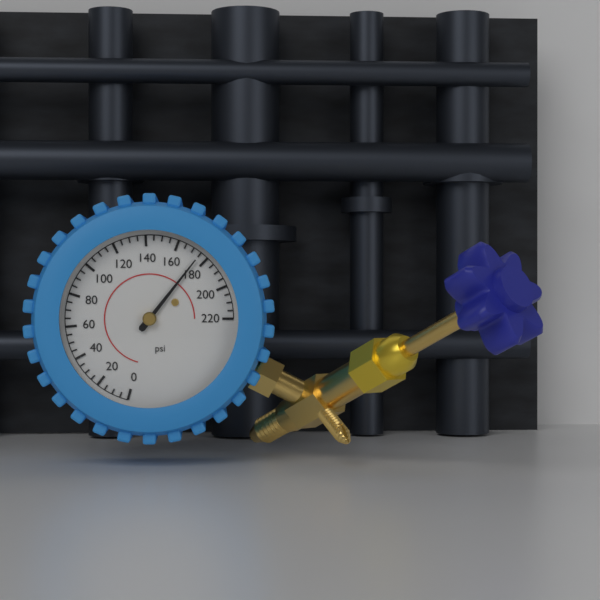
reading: 175 psi
